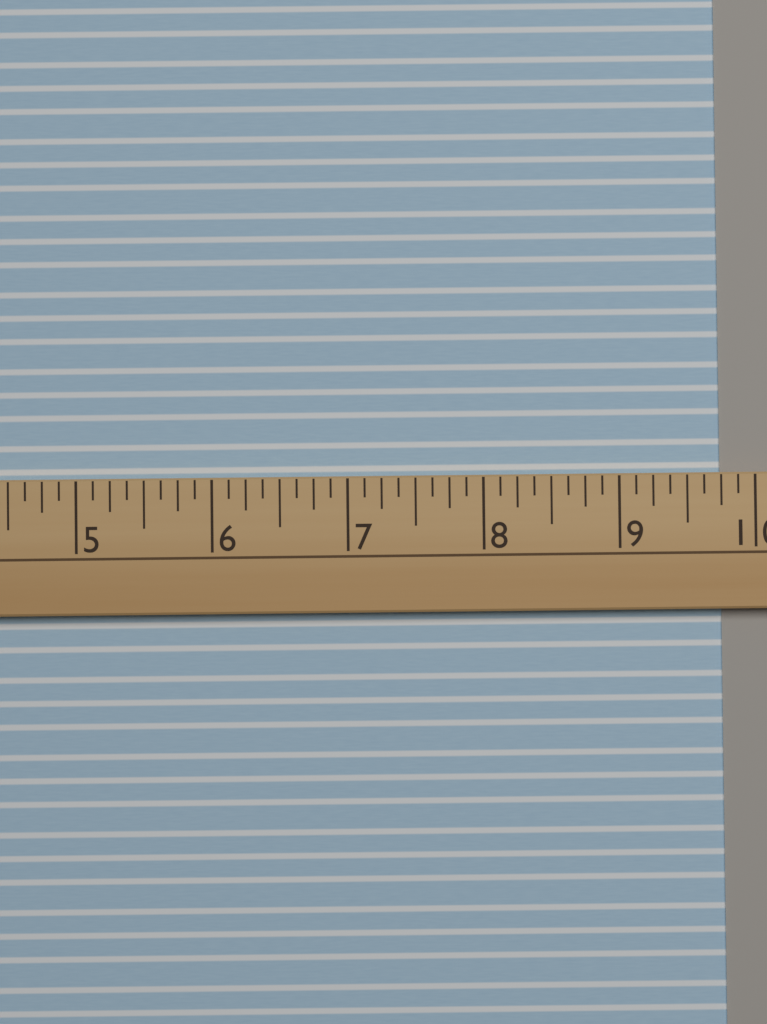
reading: 9.750 (no unit)
